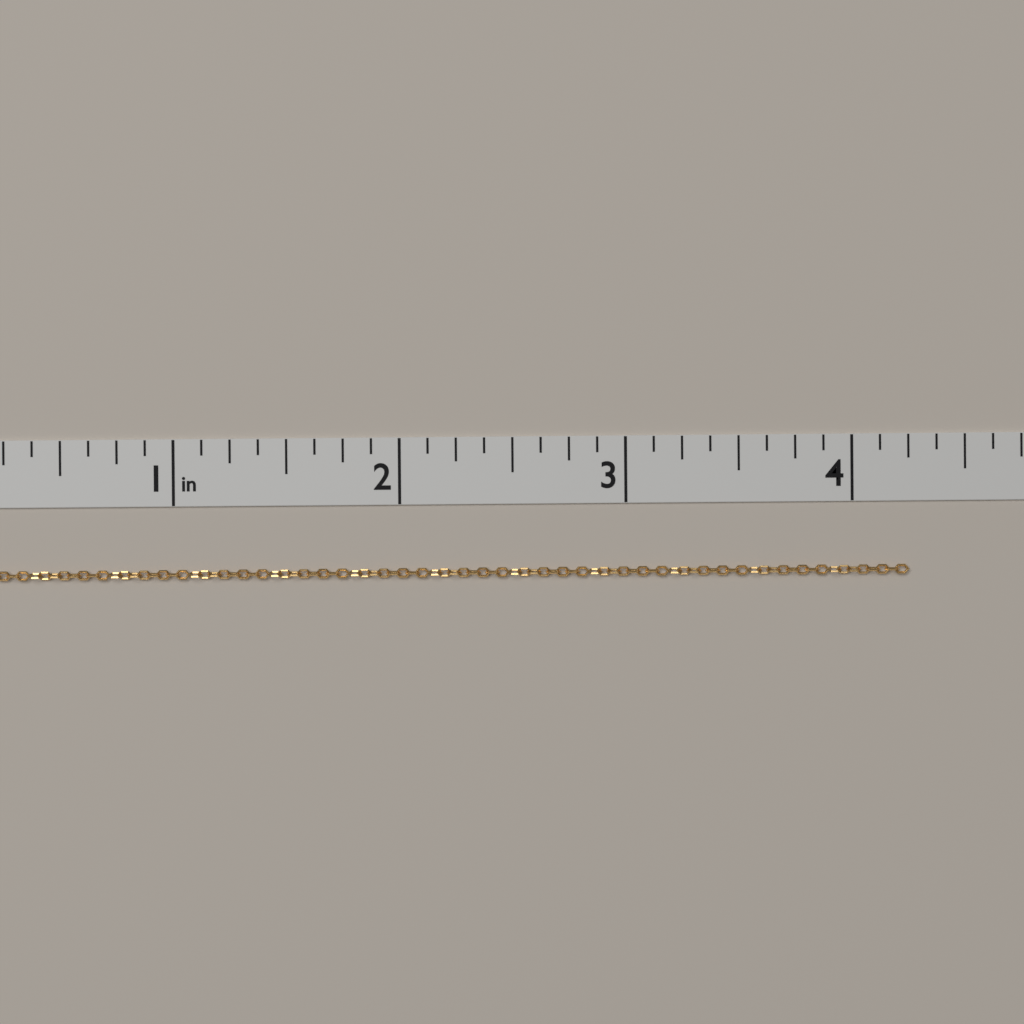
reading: 4.250 in
